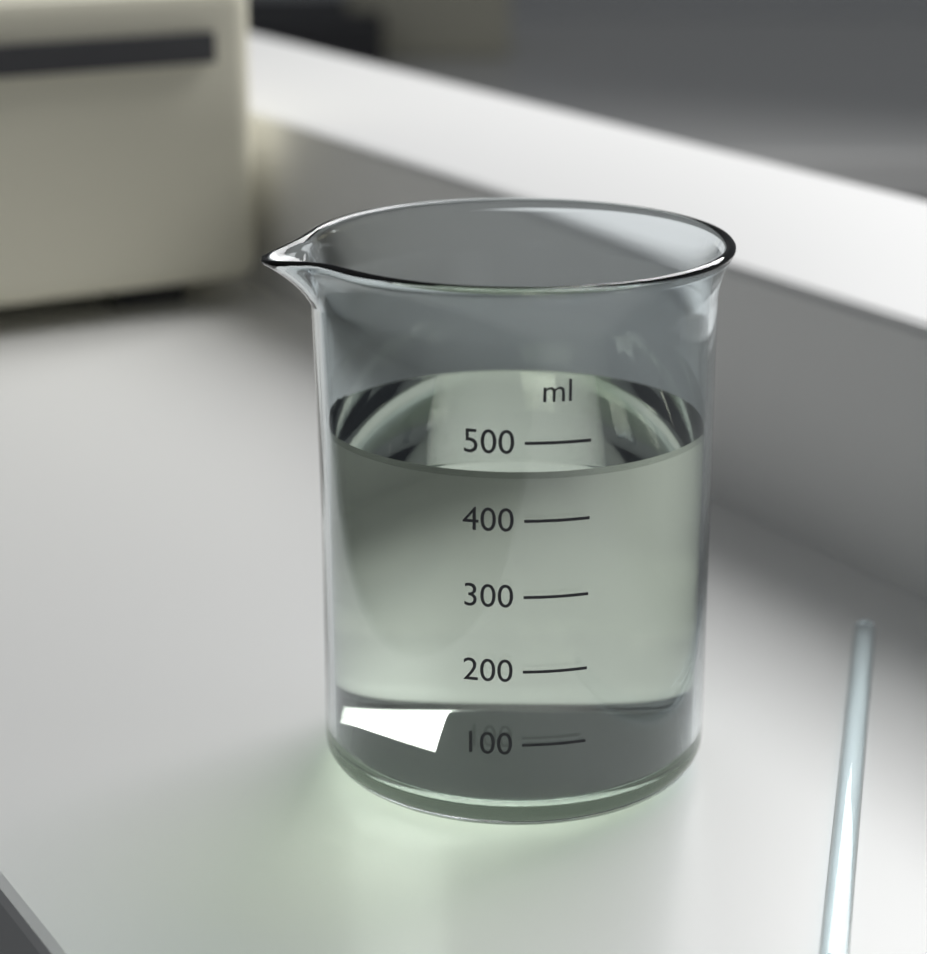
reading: 460 ml
